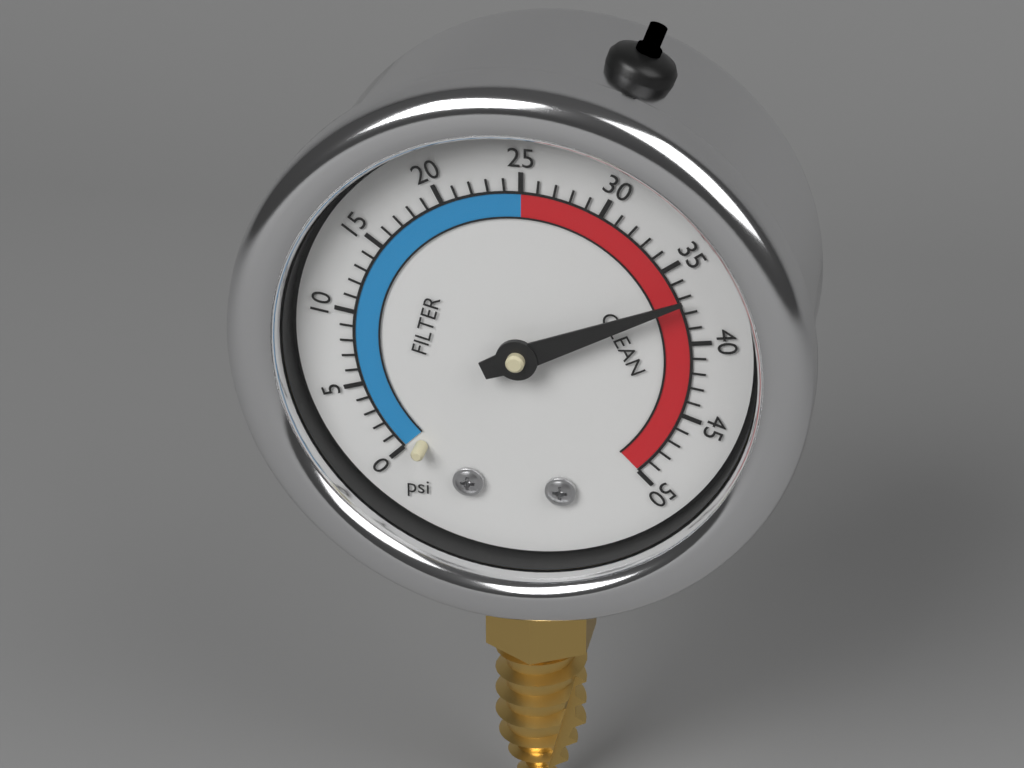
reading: 37 psi
